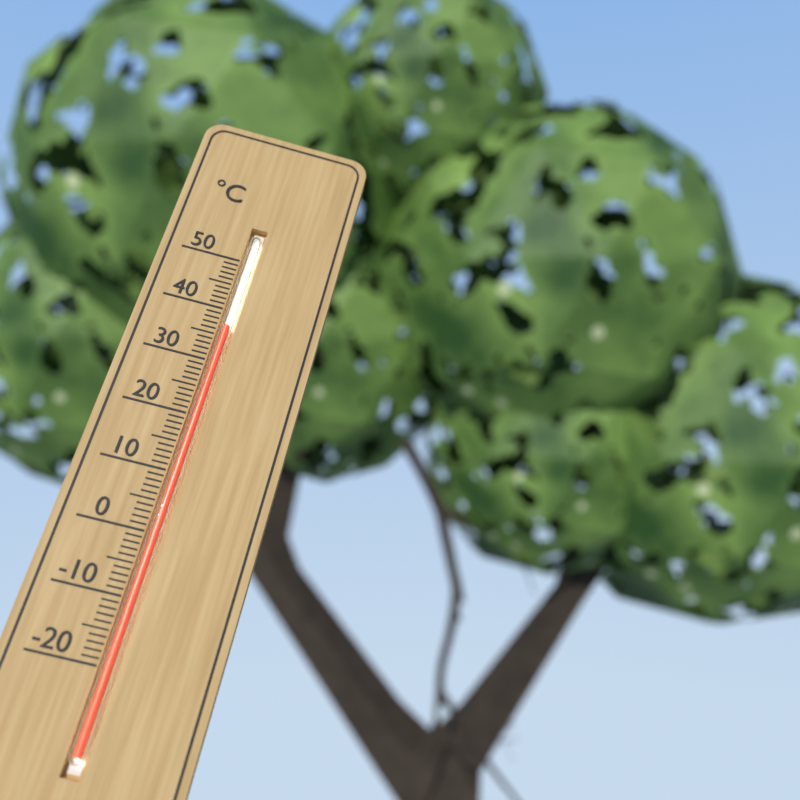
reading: 37 °C
